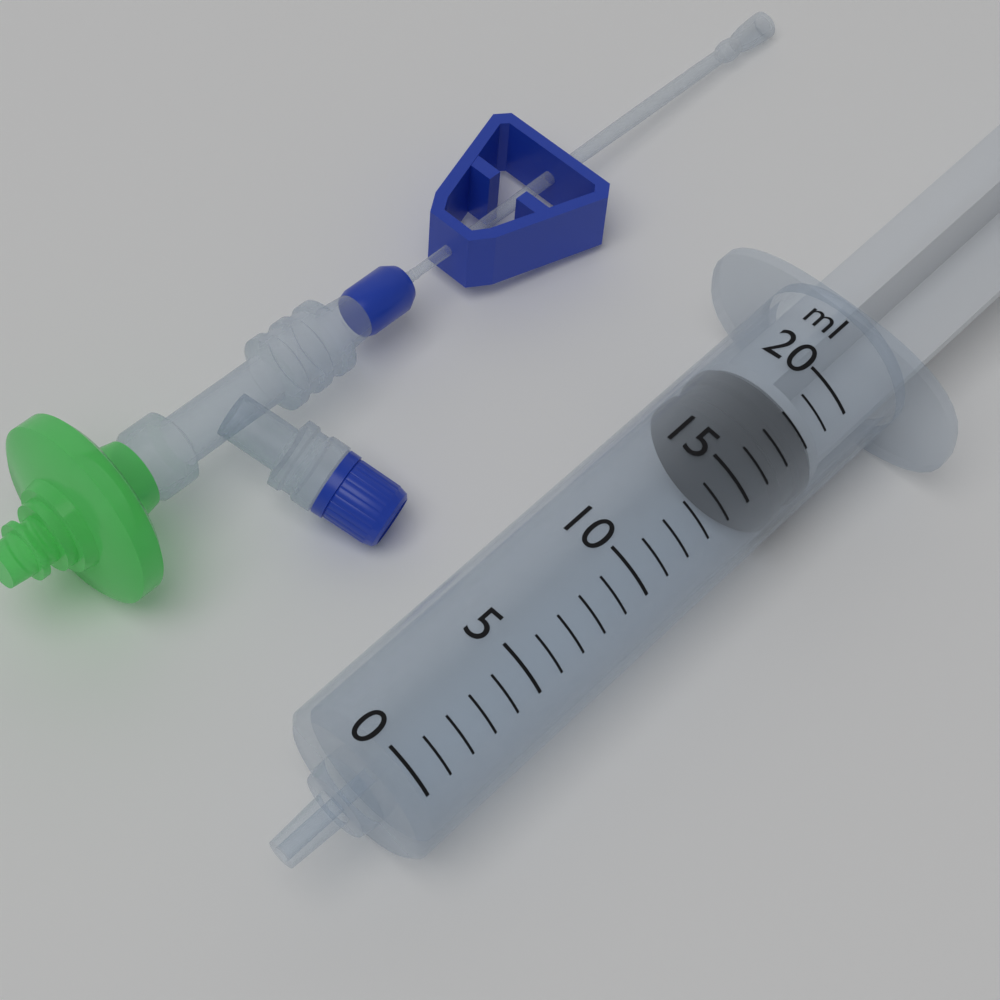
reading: 16 ml
